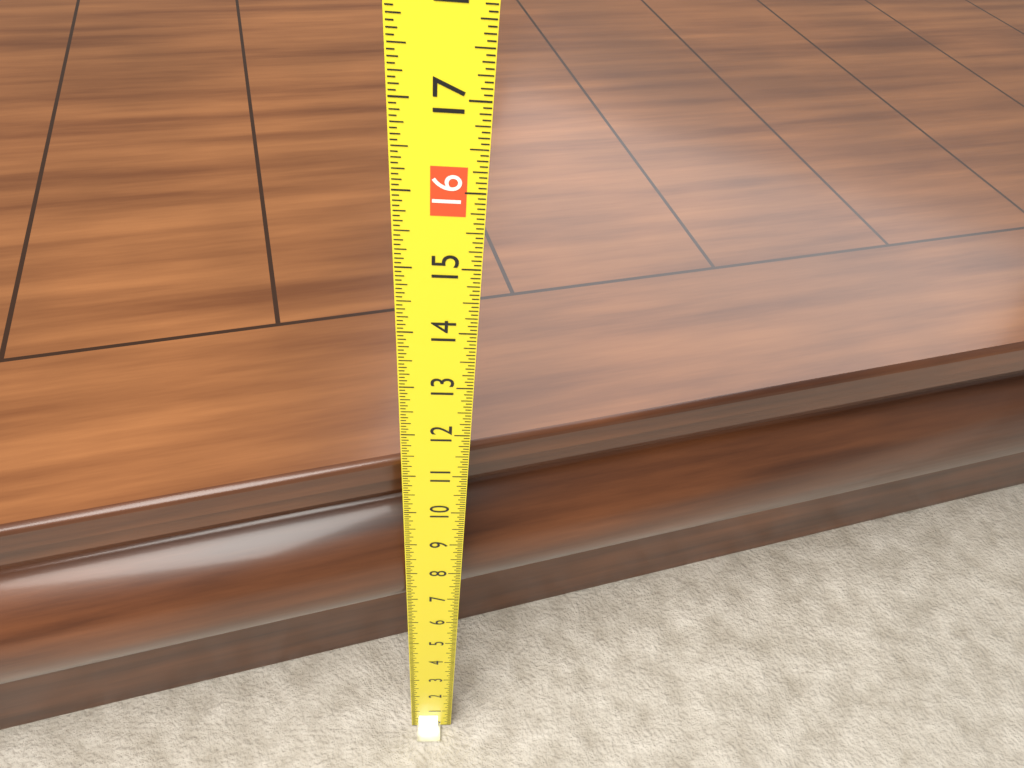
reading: 10.7500 (no unit)
